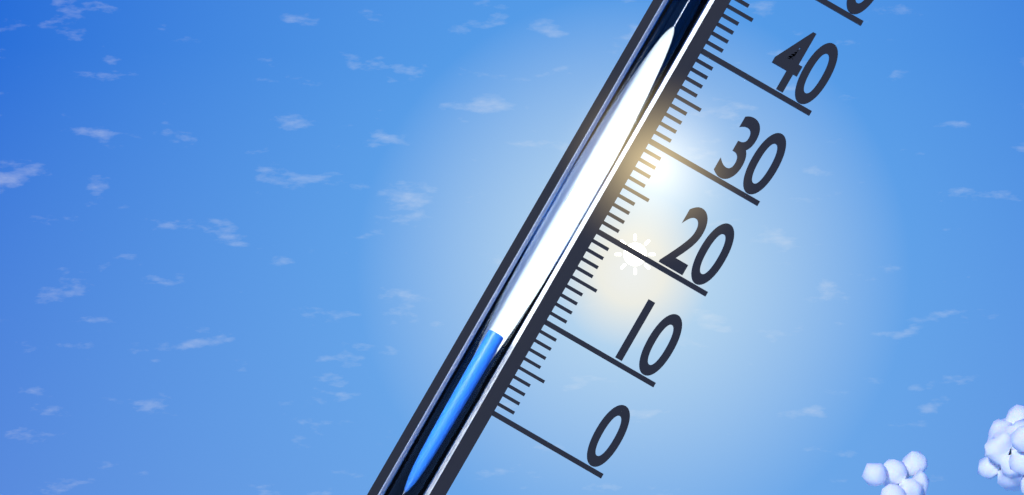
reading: 7 (no unit)
